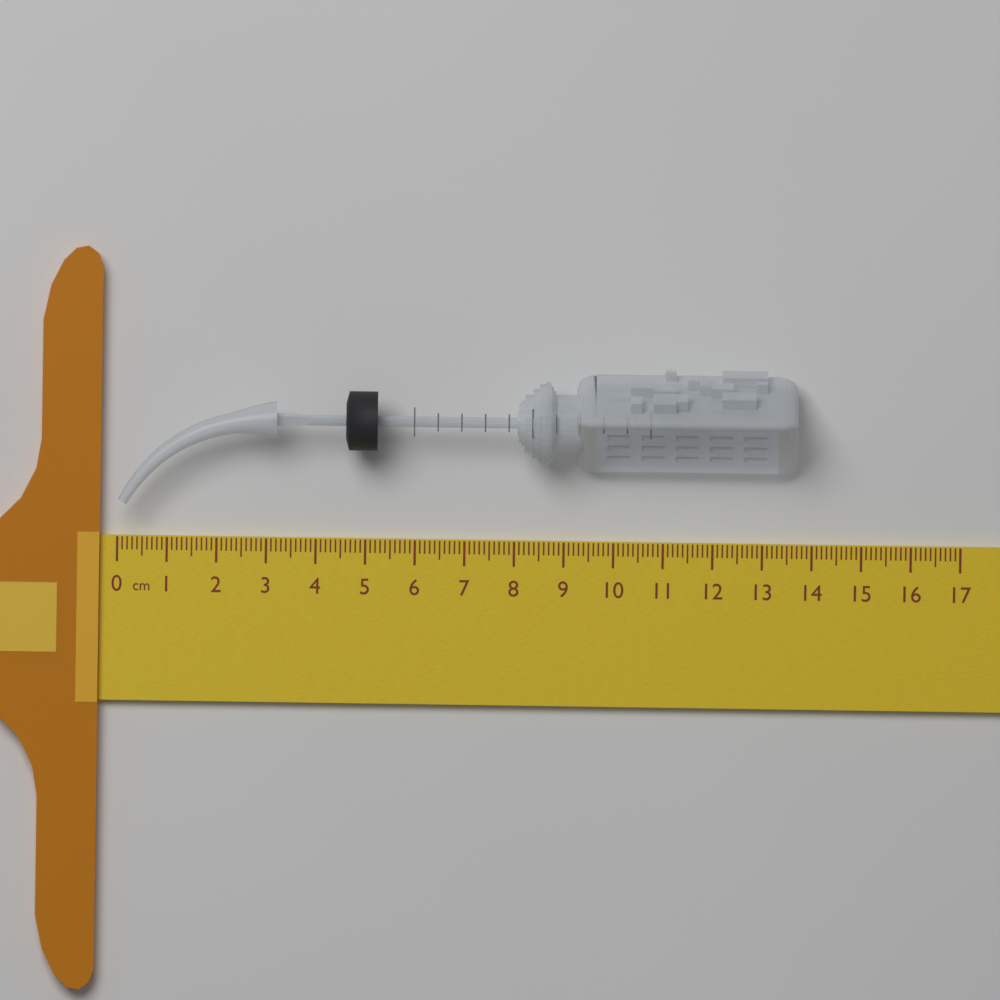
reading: 13.7 cm
